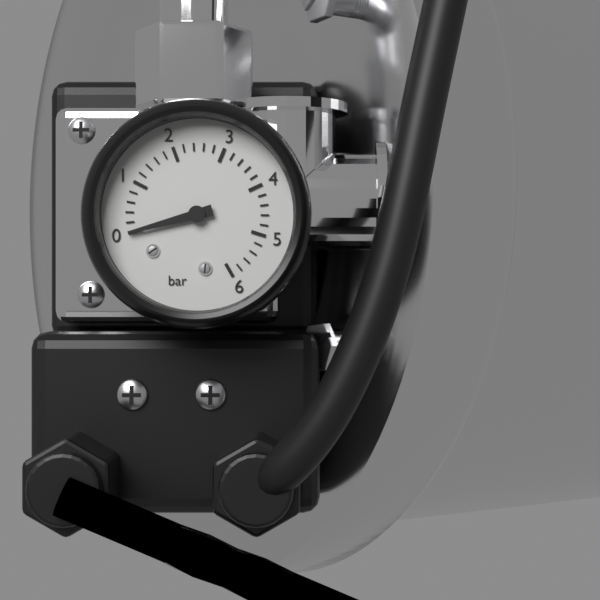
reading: 0.0 bar
